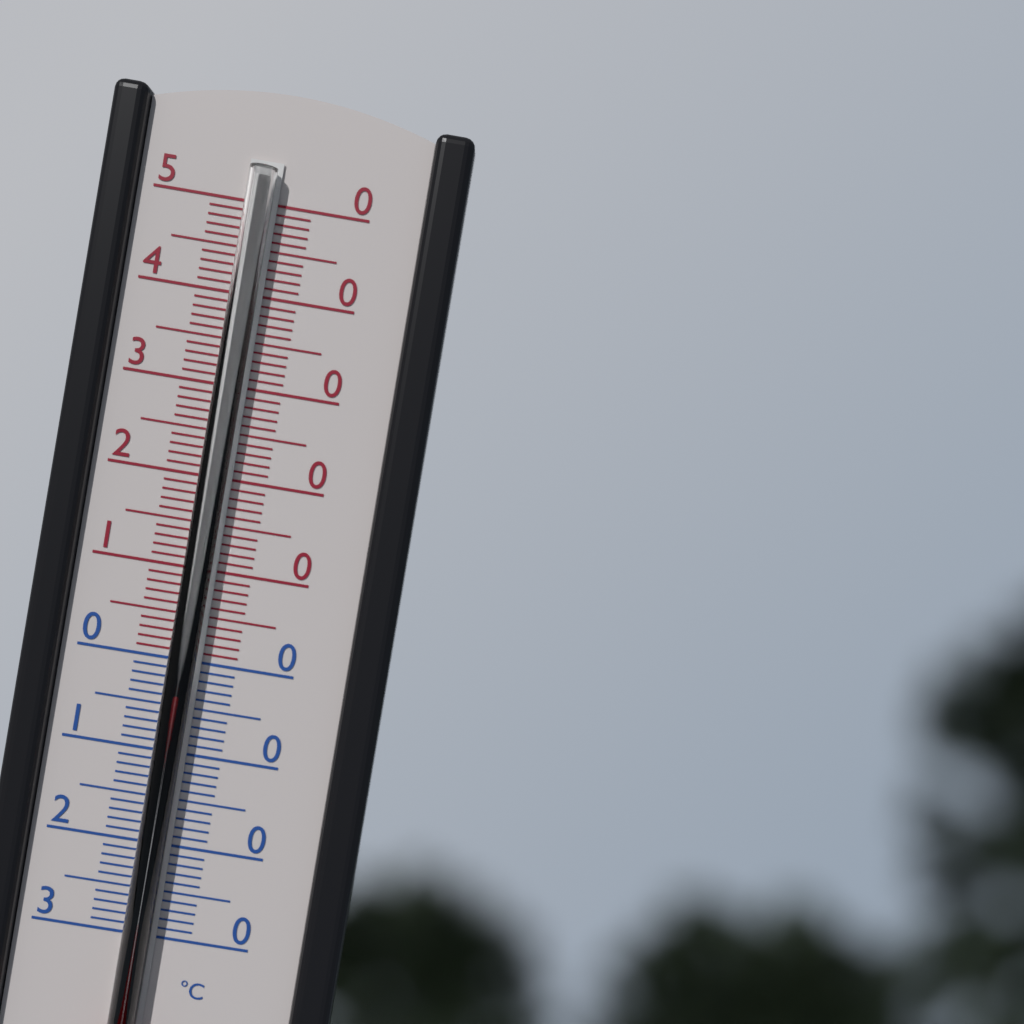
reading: -3 °C
